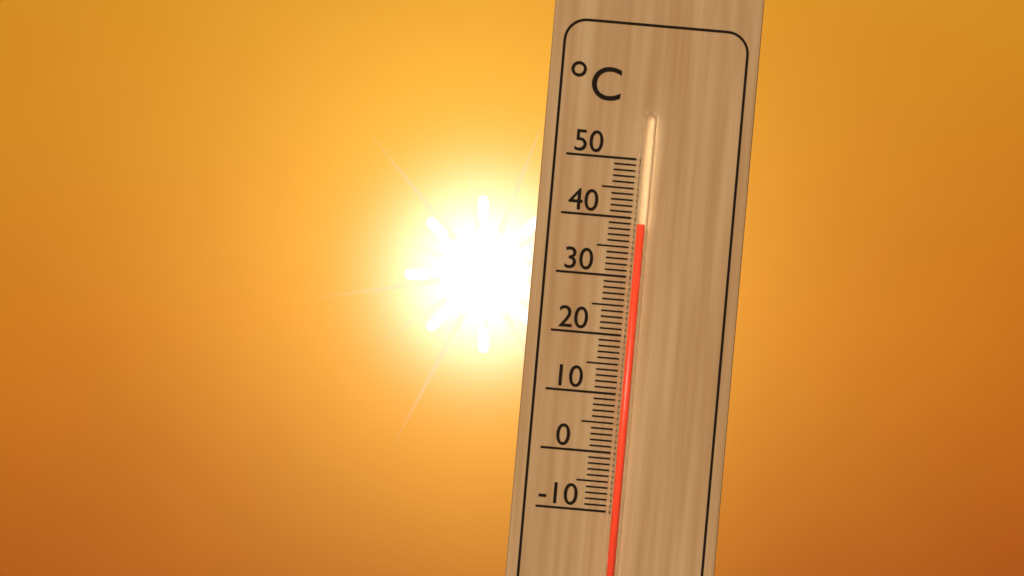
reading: 39 °C
